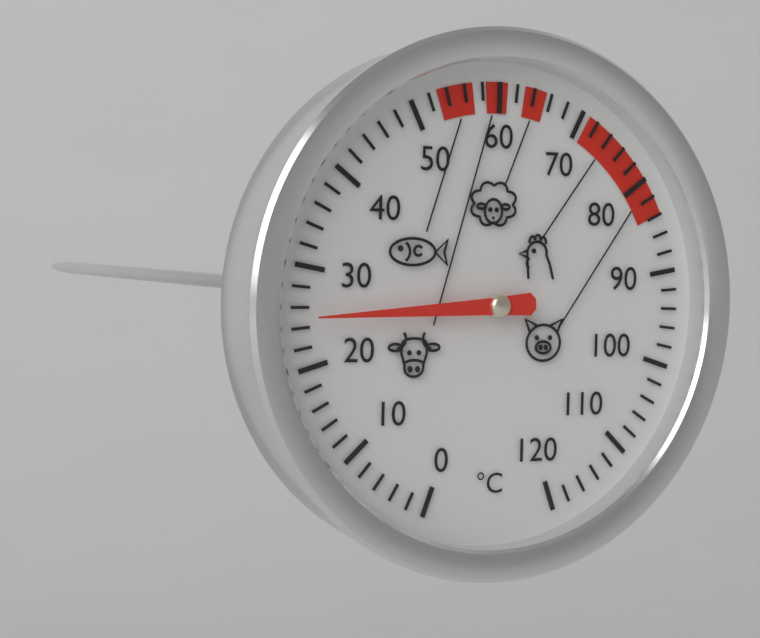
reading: 25 °C
